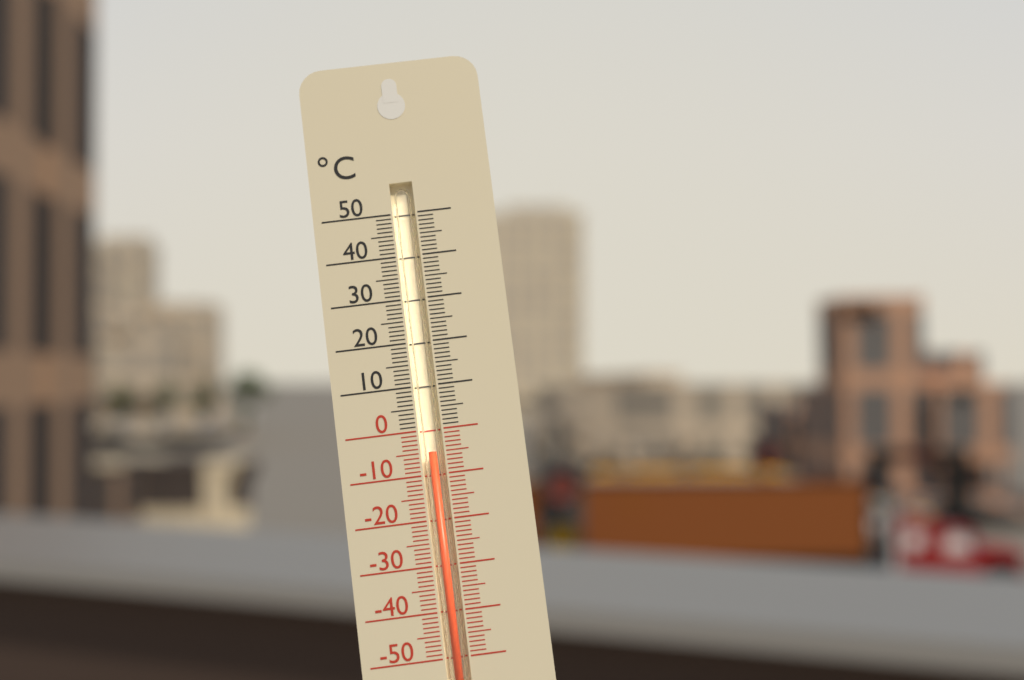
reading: -5 °C
